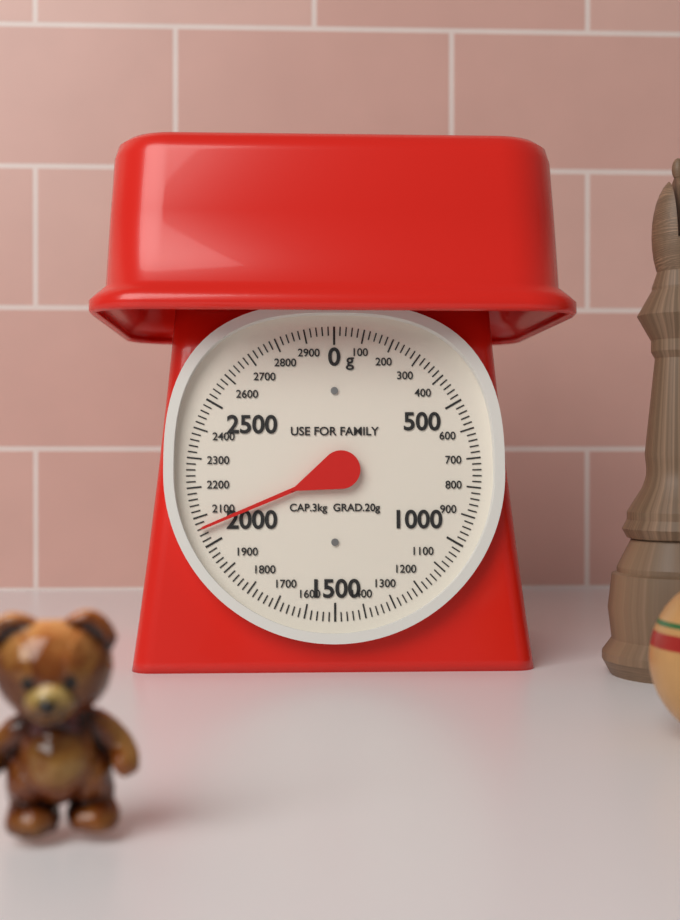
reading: 2060 g
